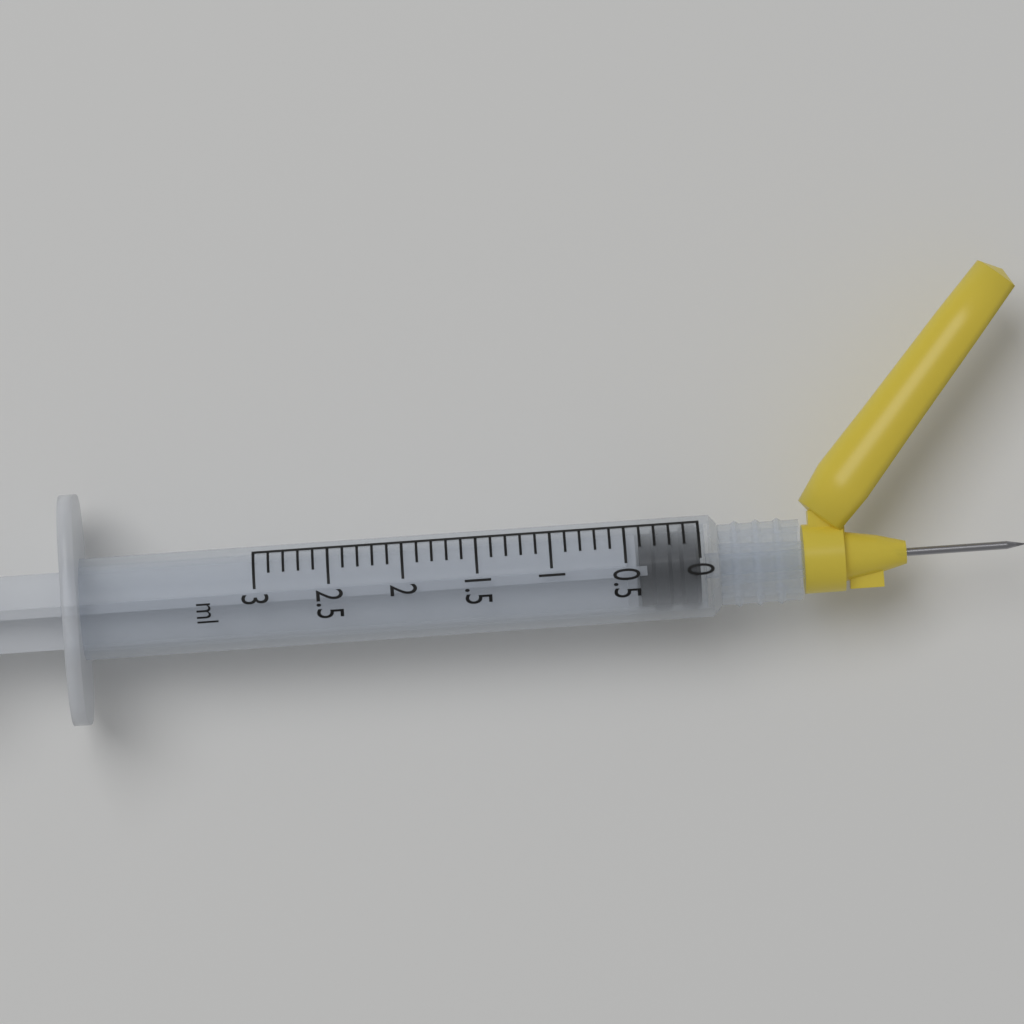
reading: 0.0 ml
